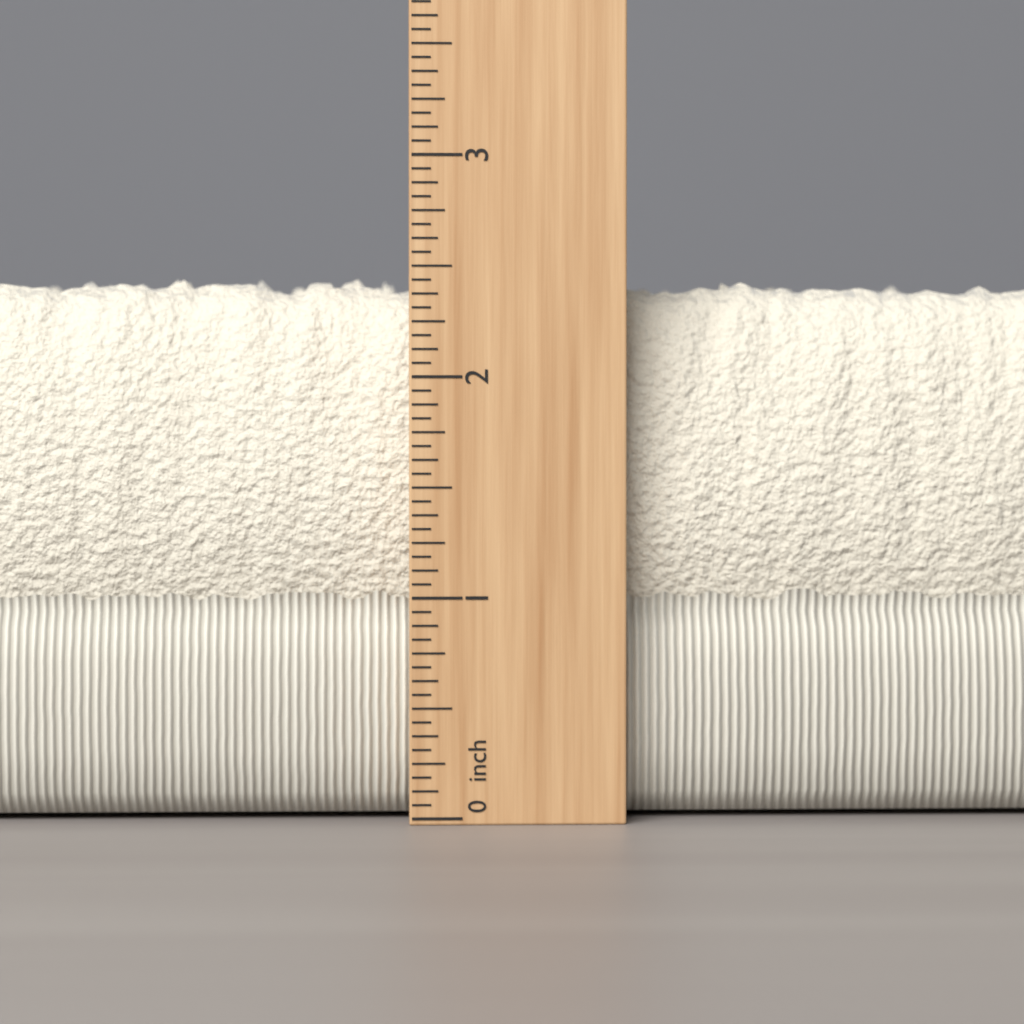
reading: 2.5000 inch
